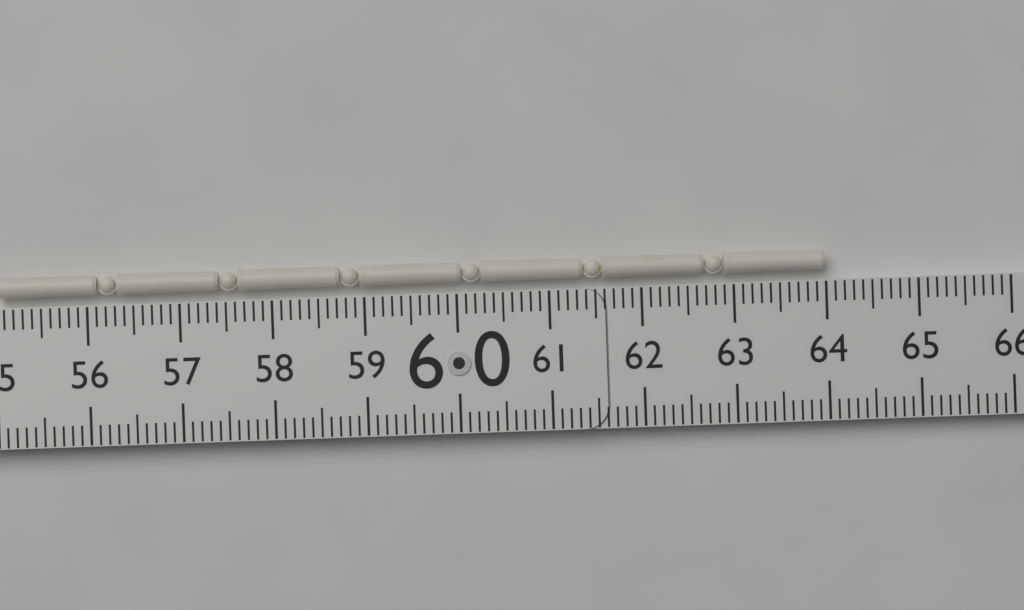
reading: 64.0 (no unit)
